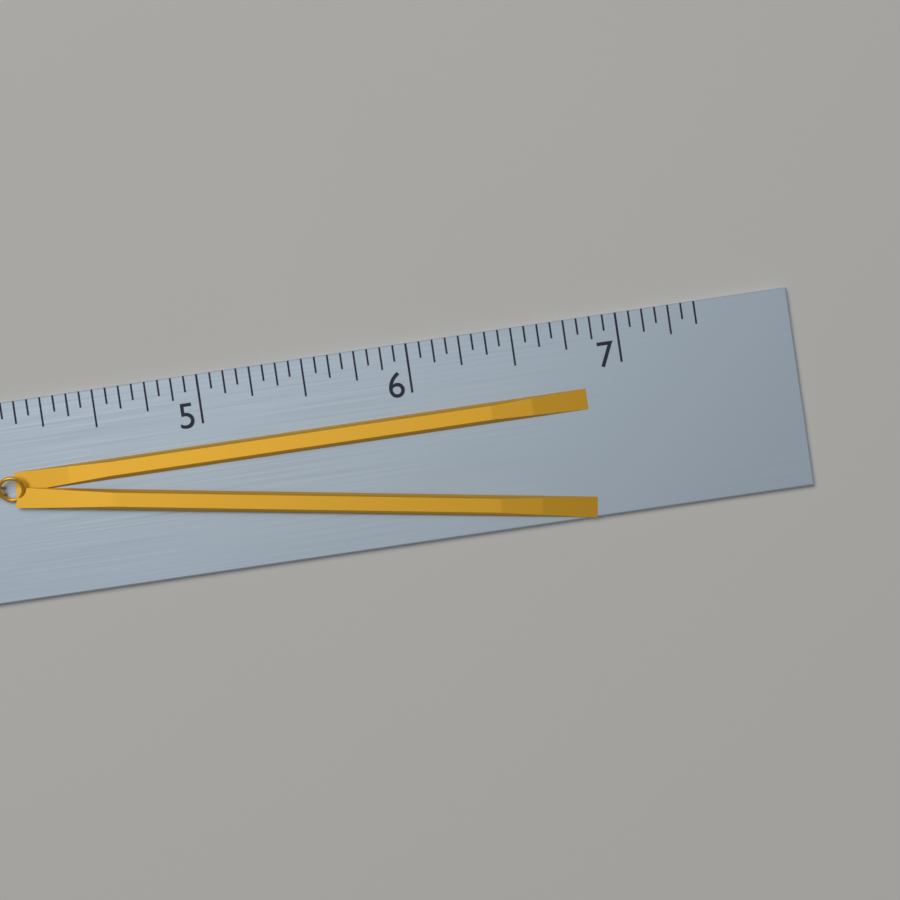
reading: 6.8125 (no unit)
